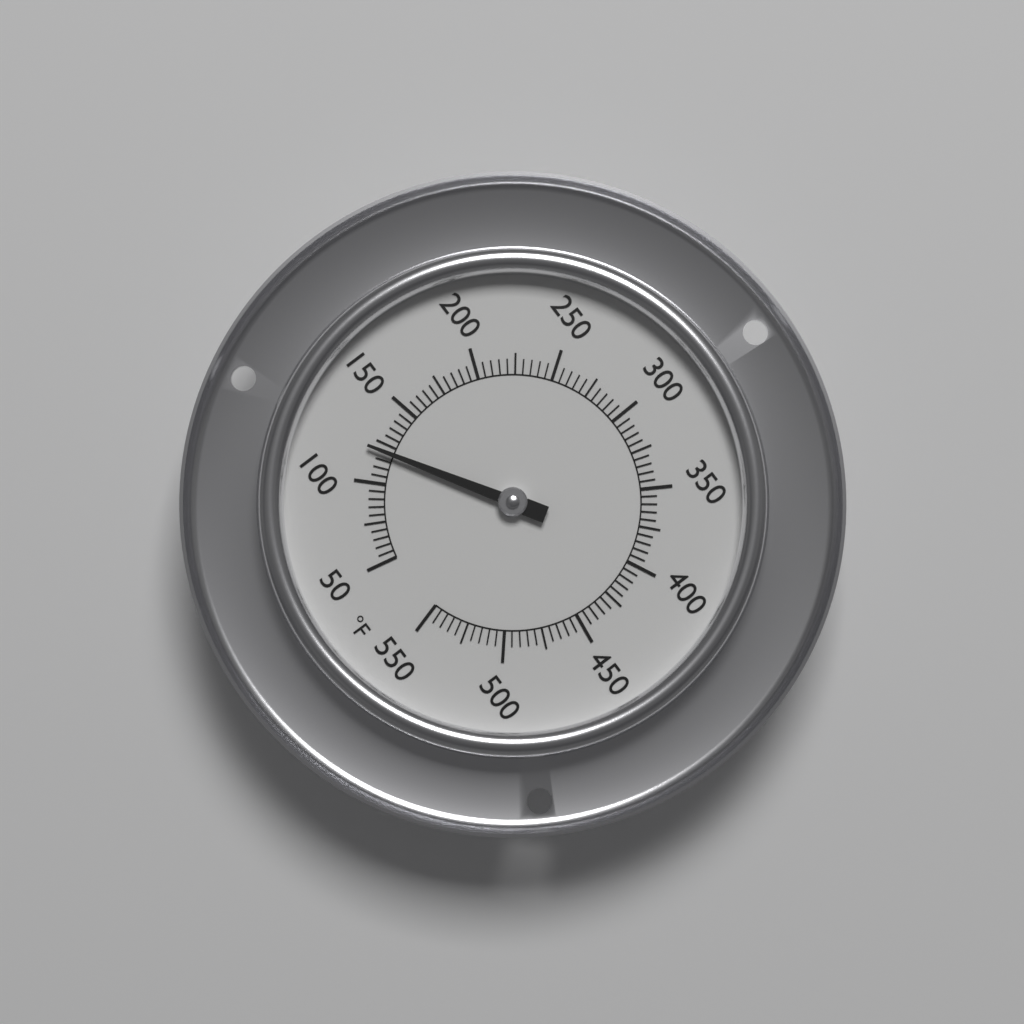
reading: 120 °F
